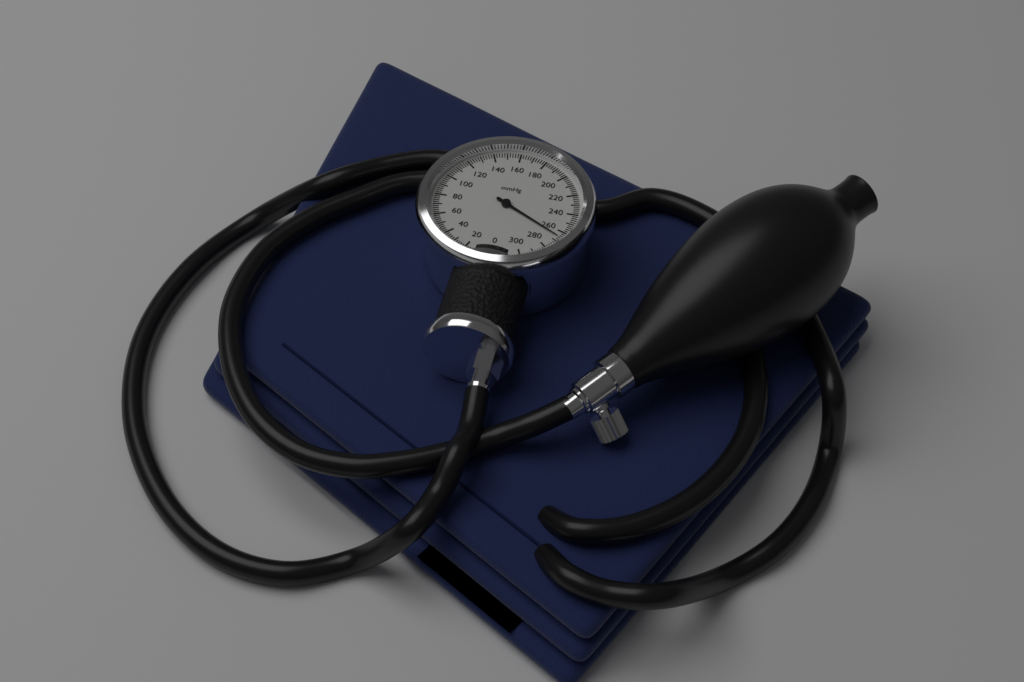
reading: 266 mmHg
